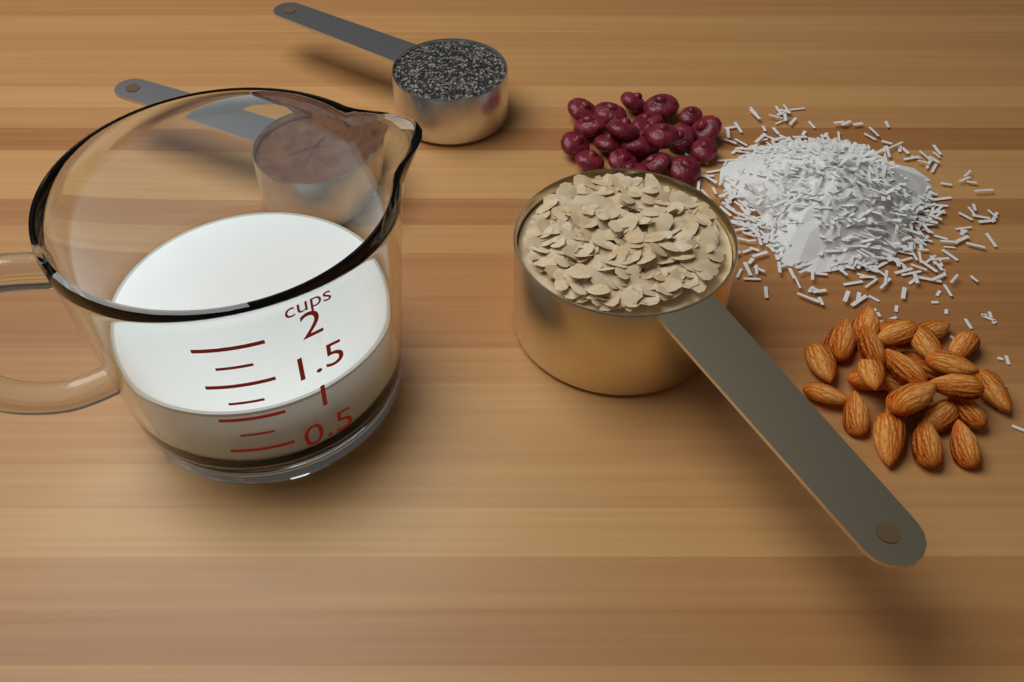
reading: 1.00 cups
